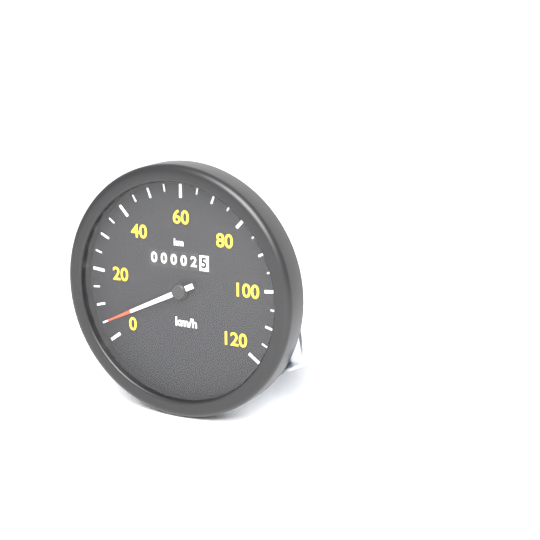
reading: 5 km/h
